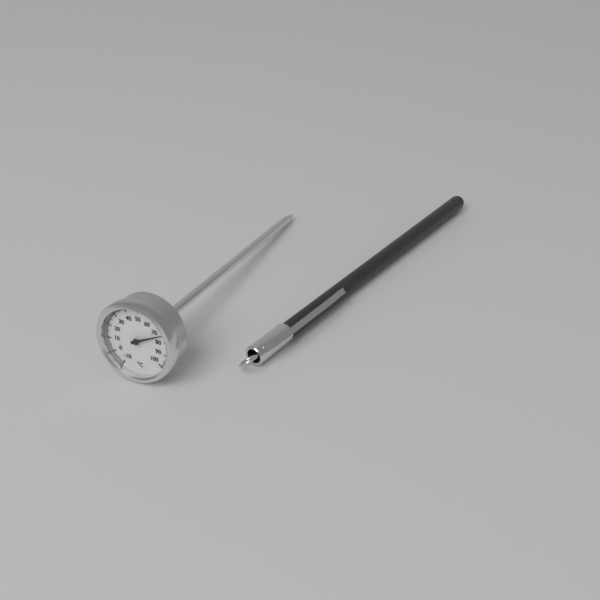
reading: 74 °C
